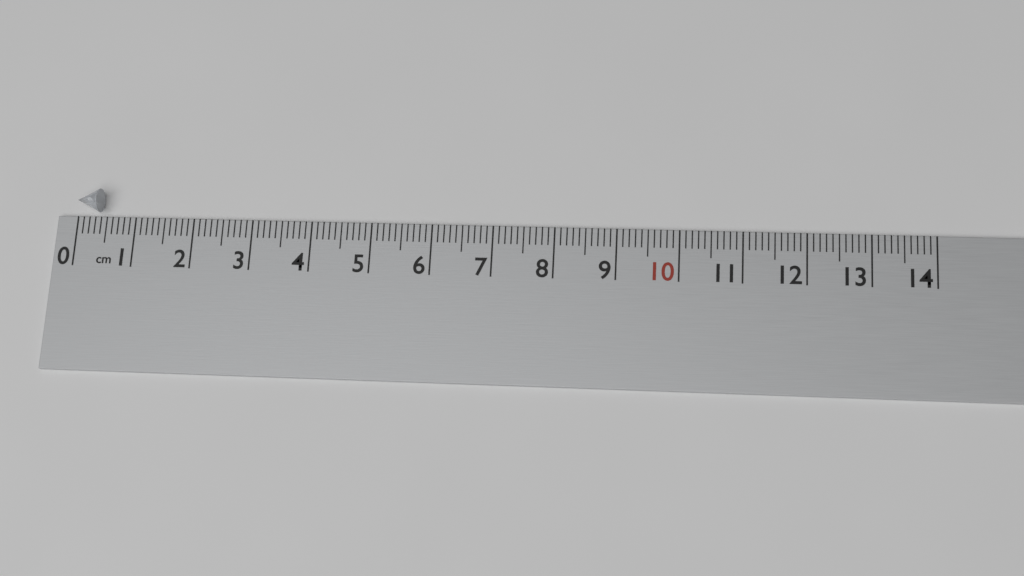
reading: 0.4 cm
